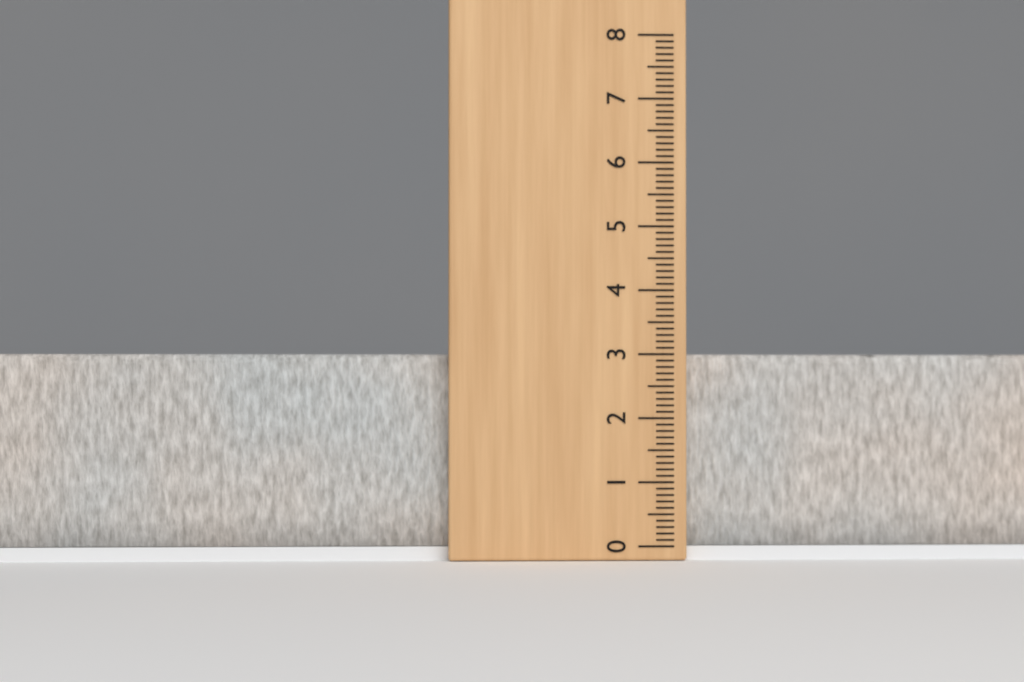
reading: 3.0 (no unit)
